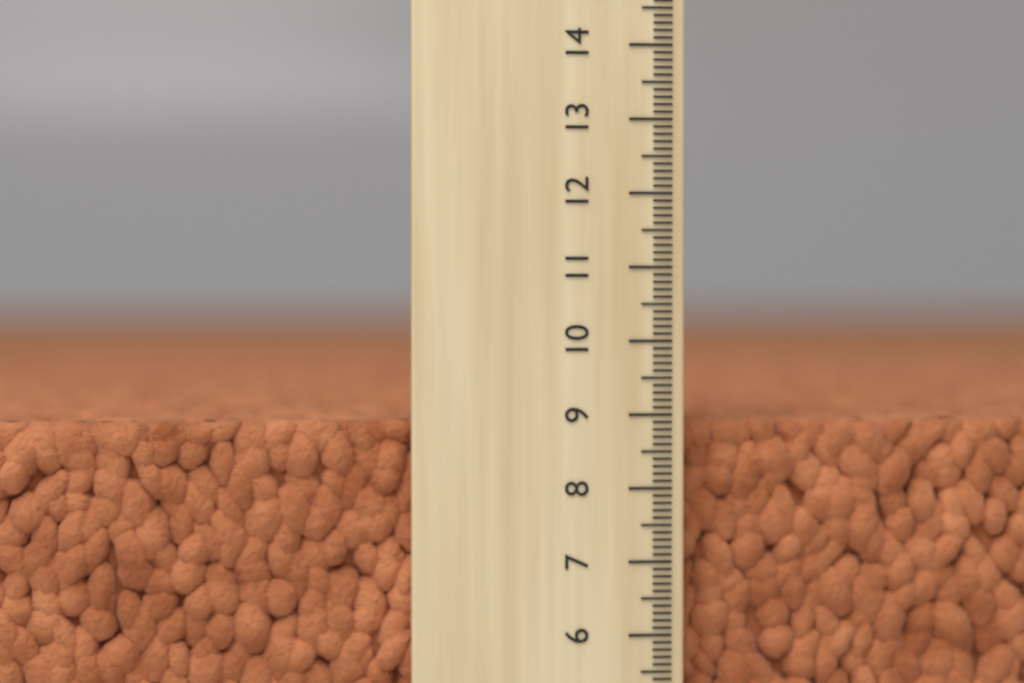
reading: 8.9 (no unit)
